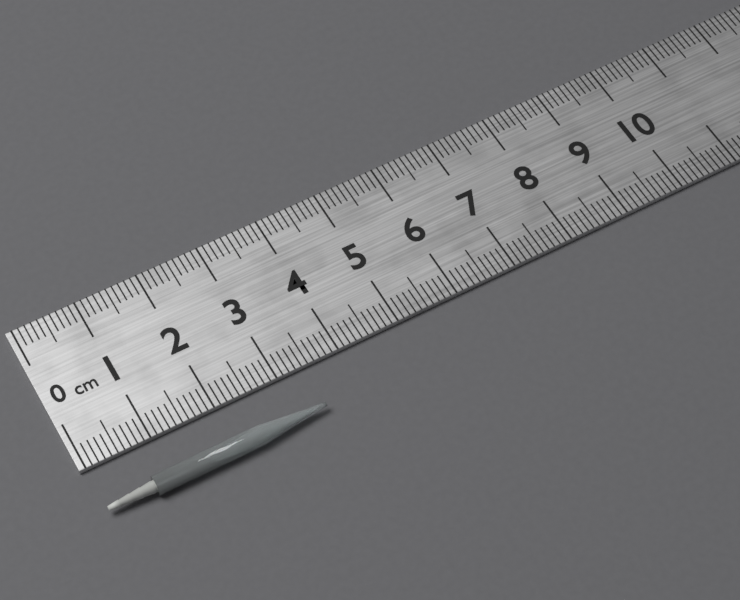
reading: 3.4 cm
